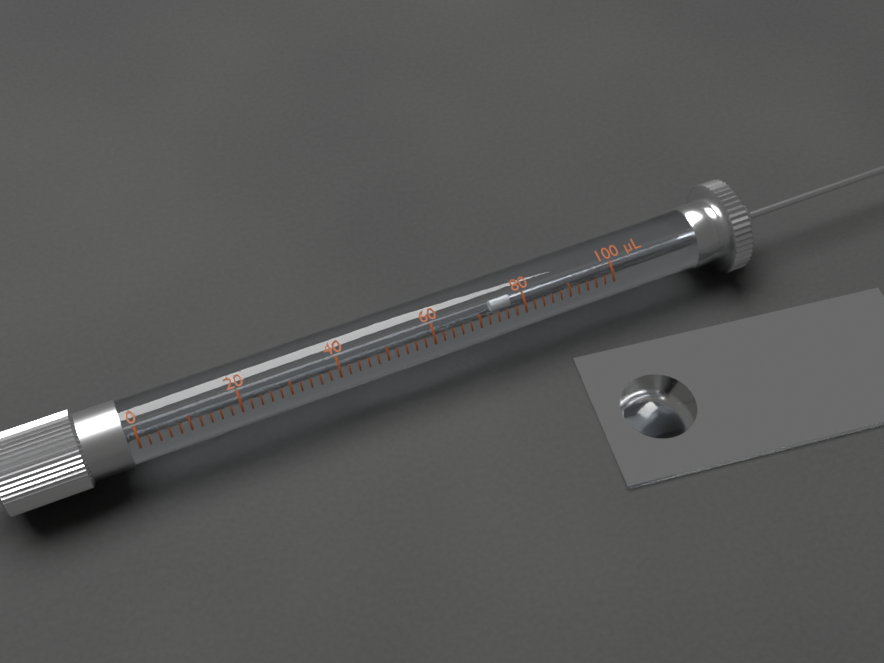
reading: 74 µL
